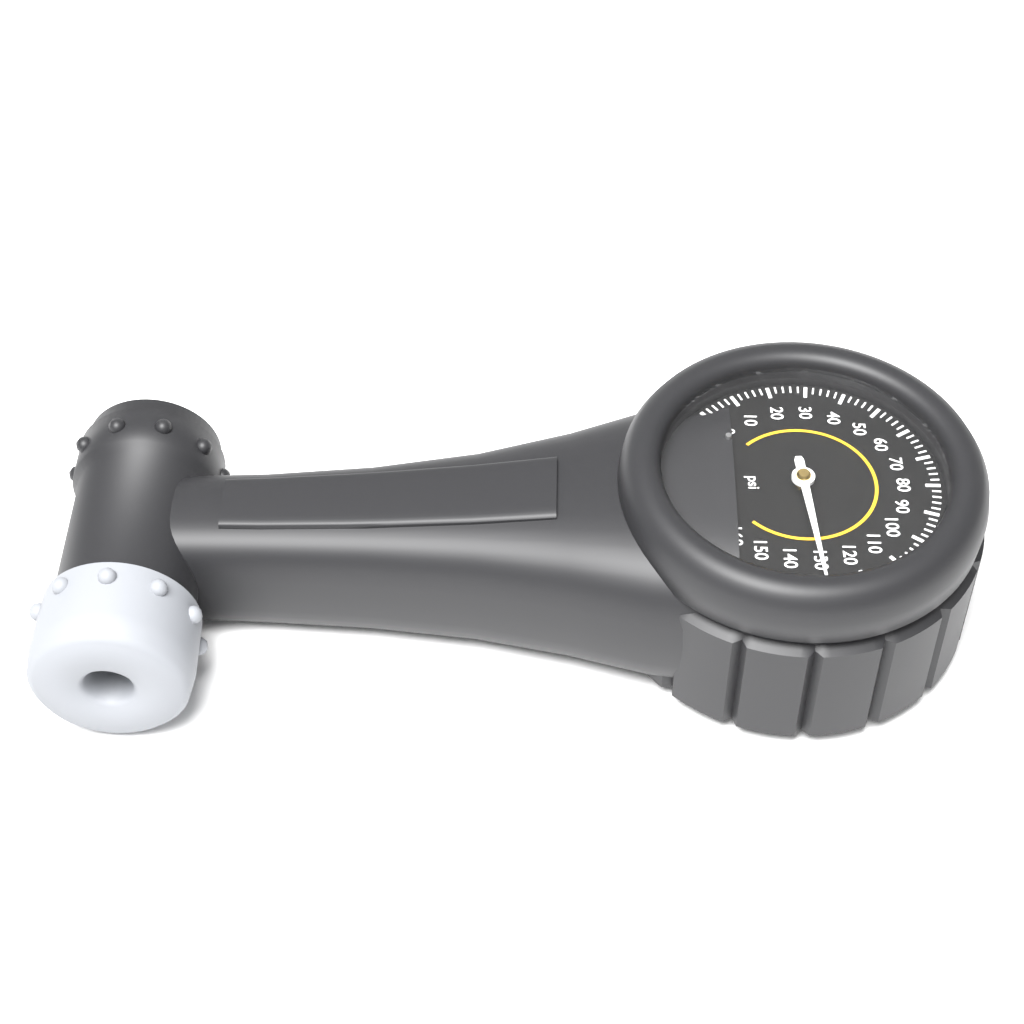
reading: 130 psi
